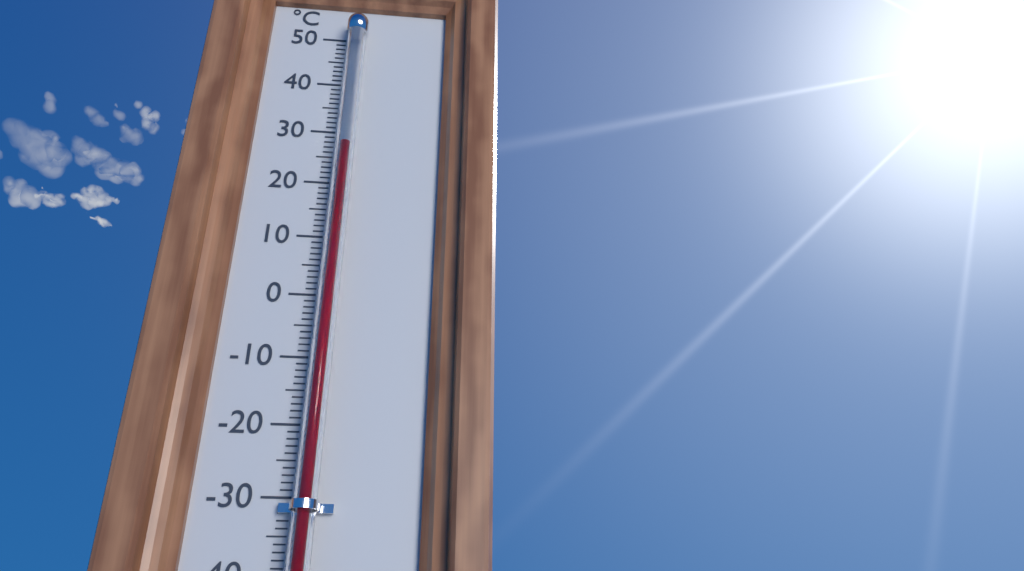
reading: 26 °C
